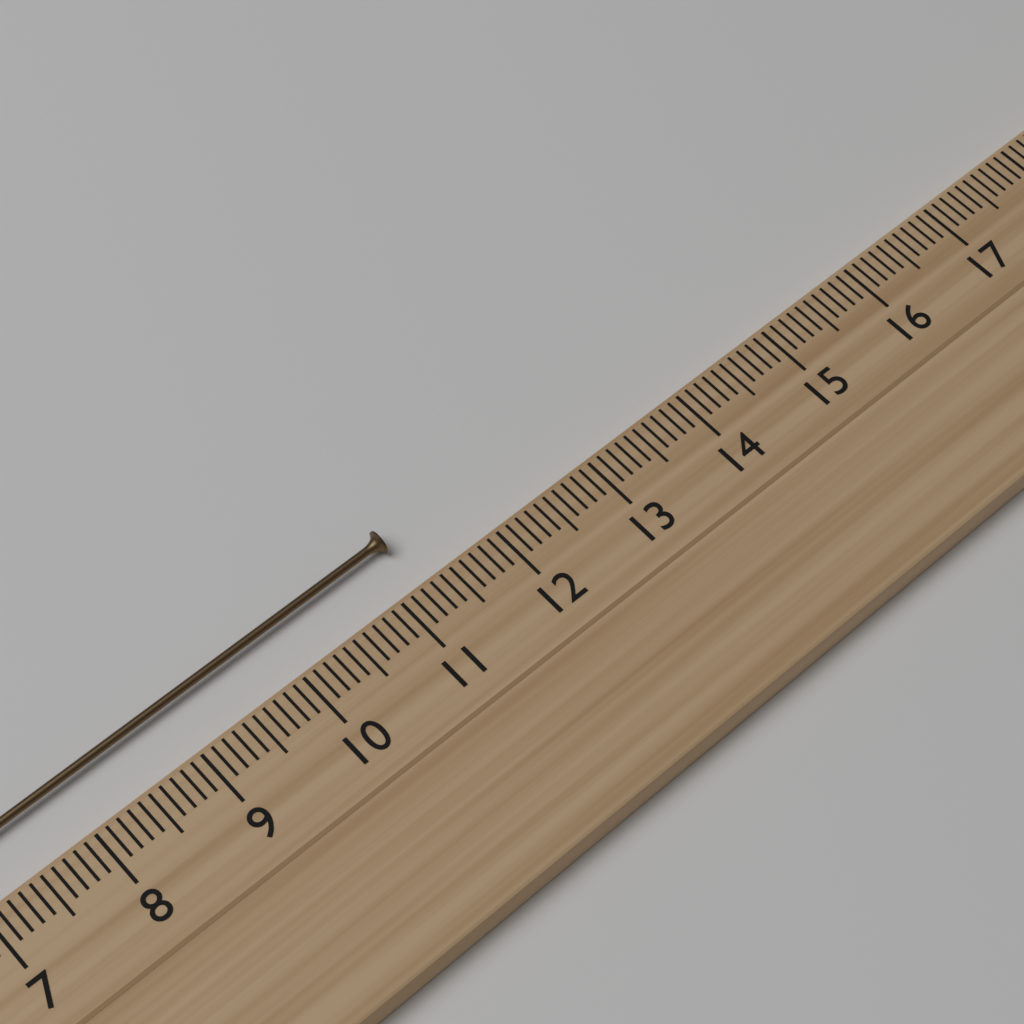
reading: 11.3 cm
